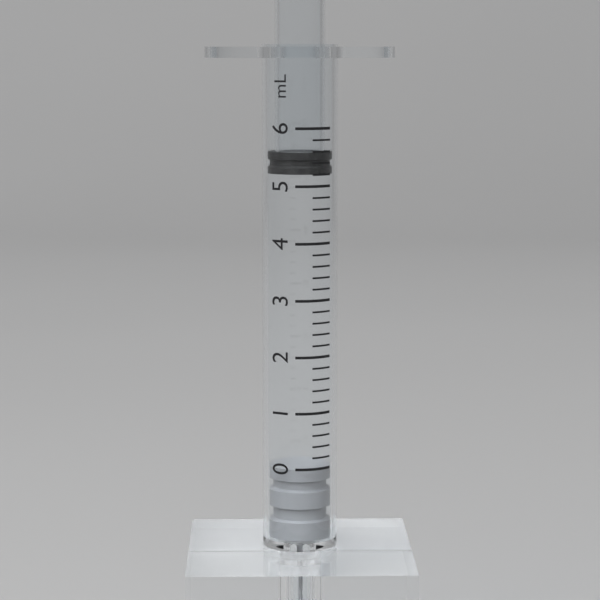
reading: 5.2 mL
